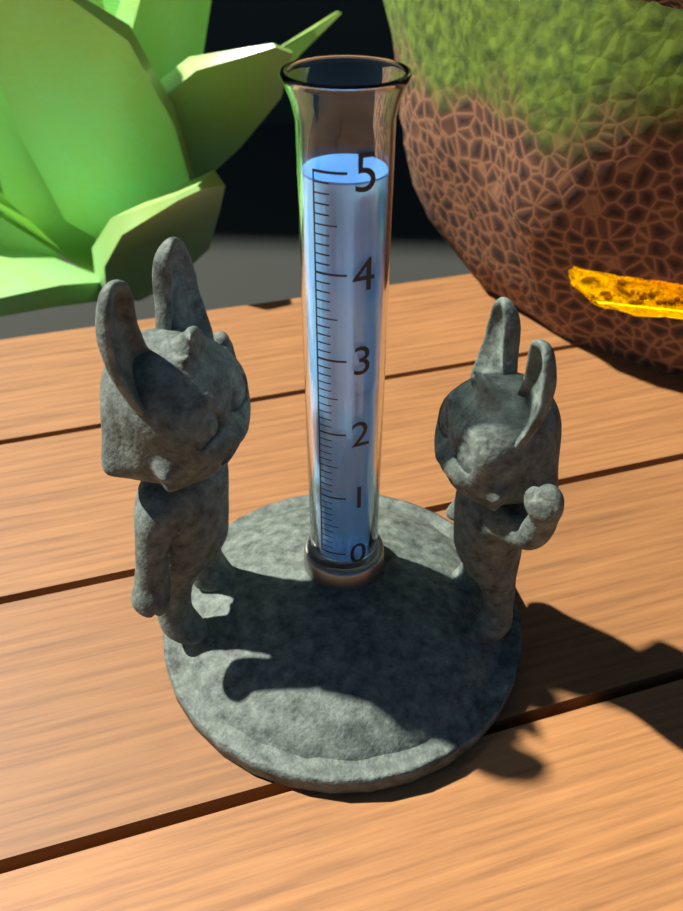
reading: 4.9 (no unit)
